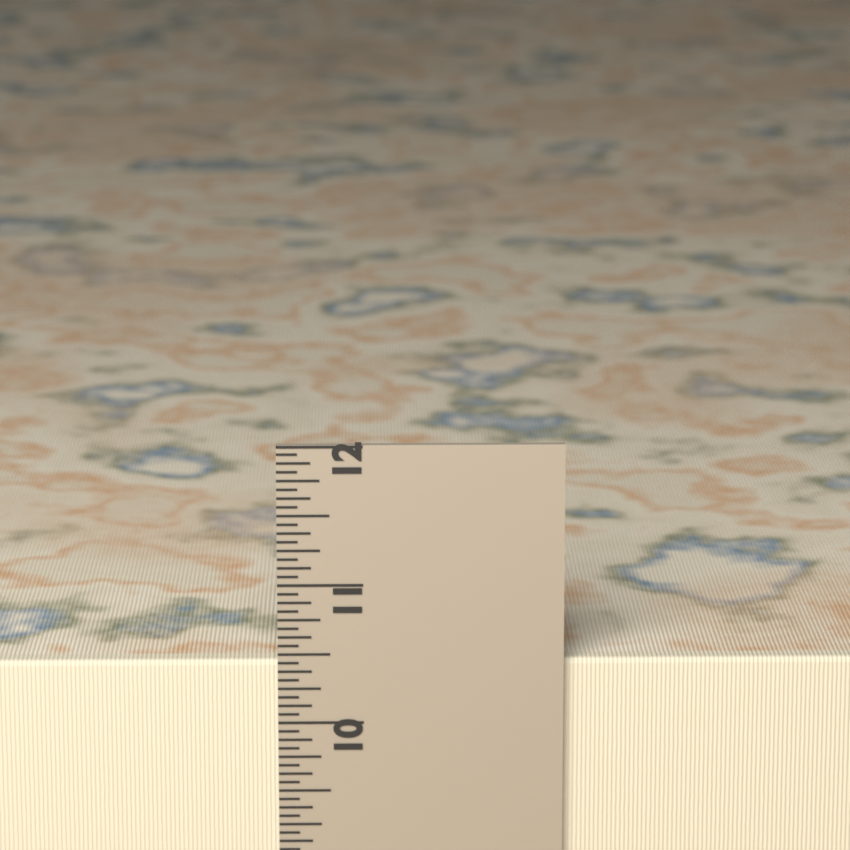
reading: 10.4375 in
